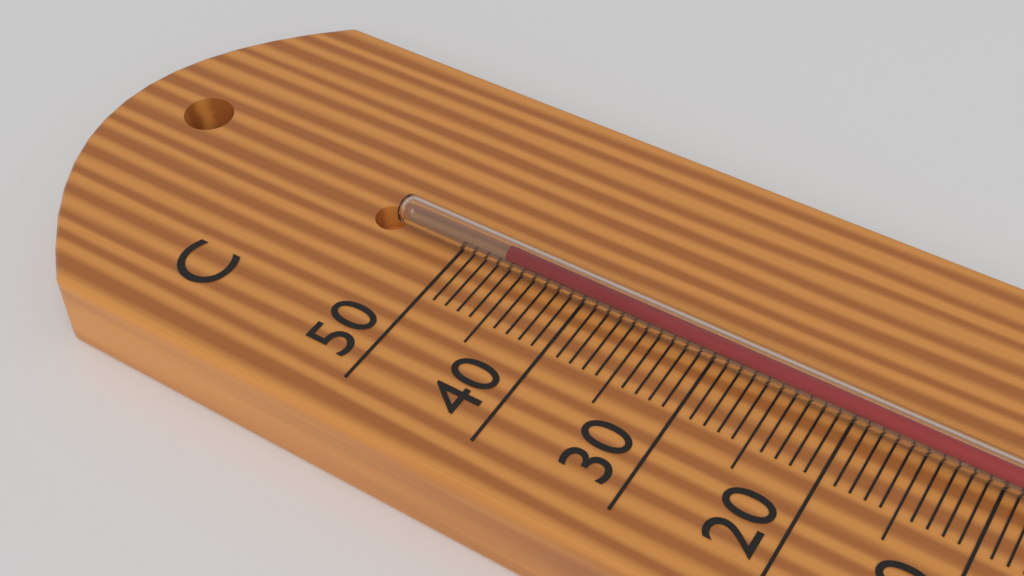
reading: 46 °C
